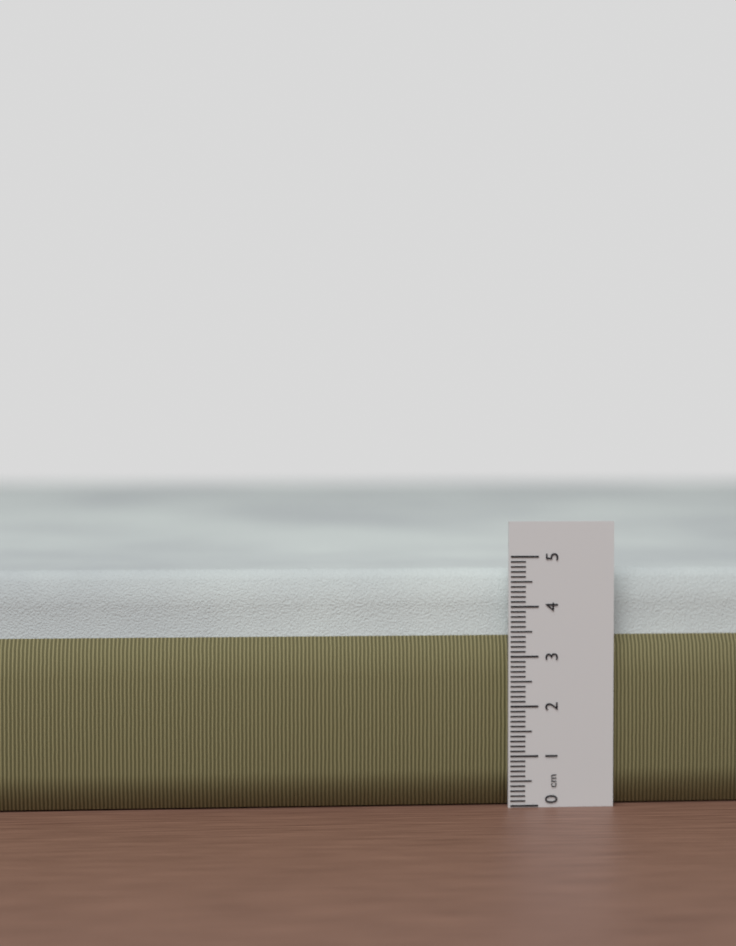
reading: 4.7 cm
